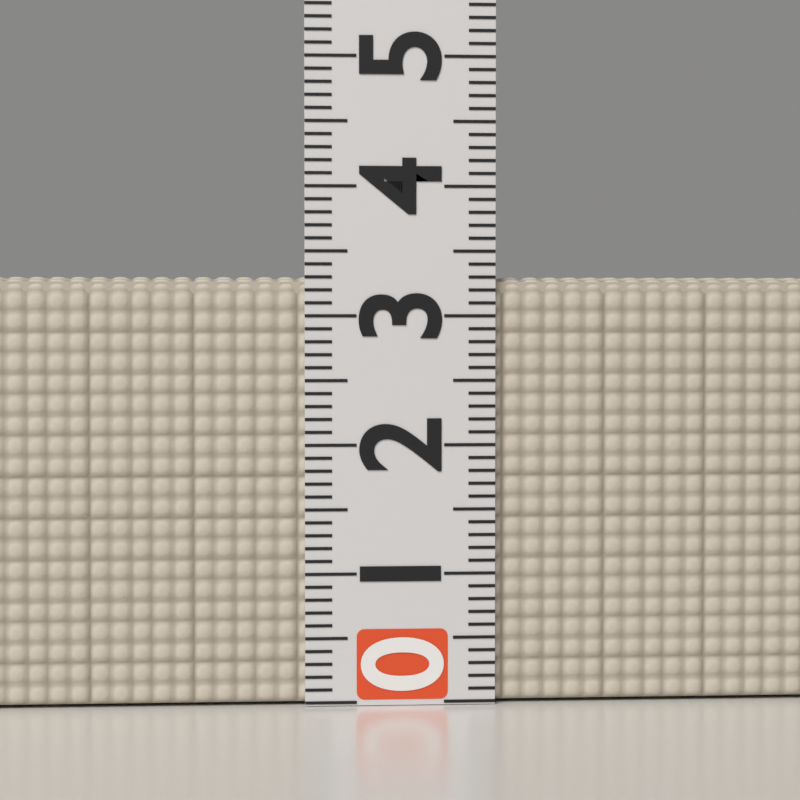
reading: 3.3 (no unit)
